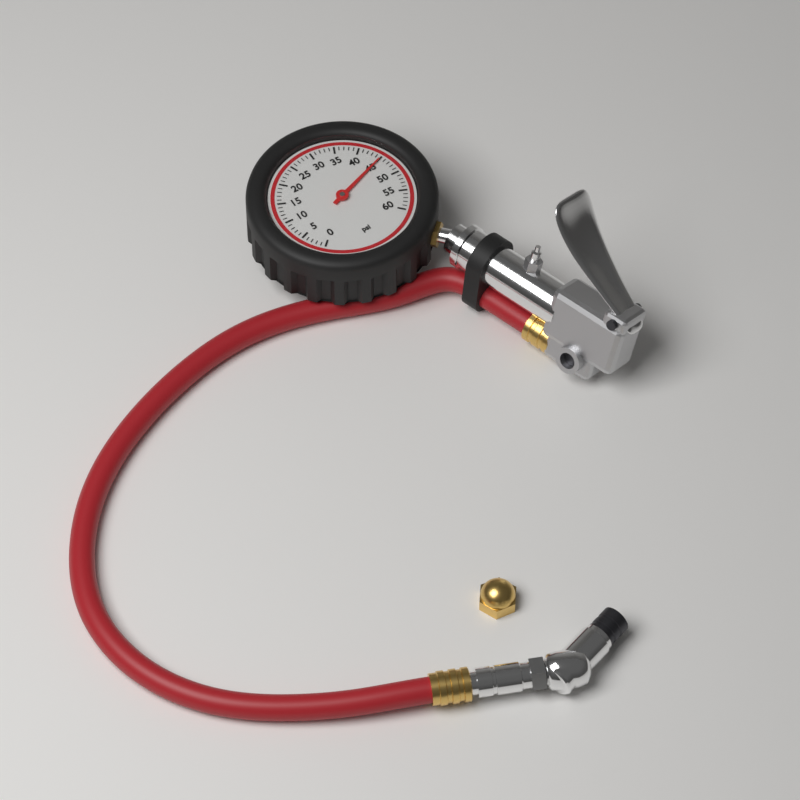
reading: 45 psi
